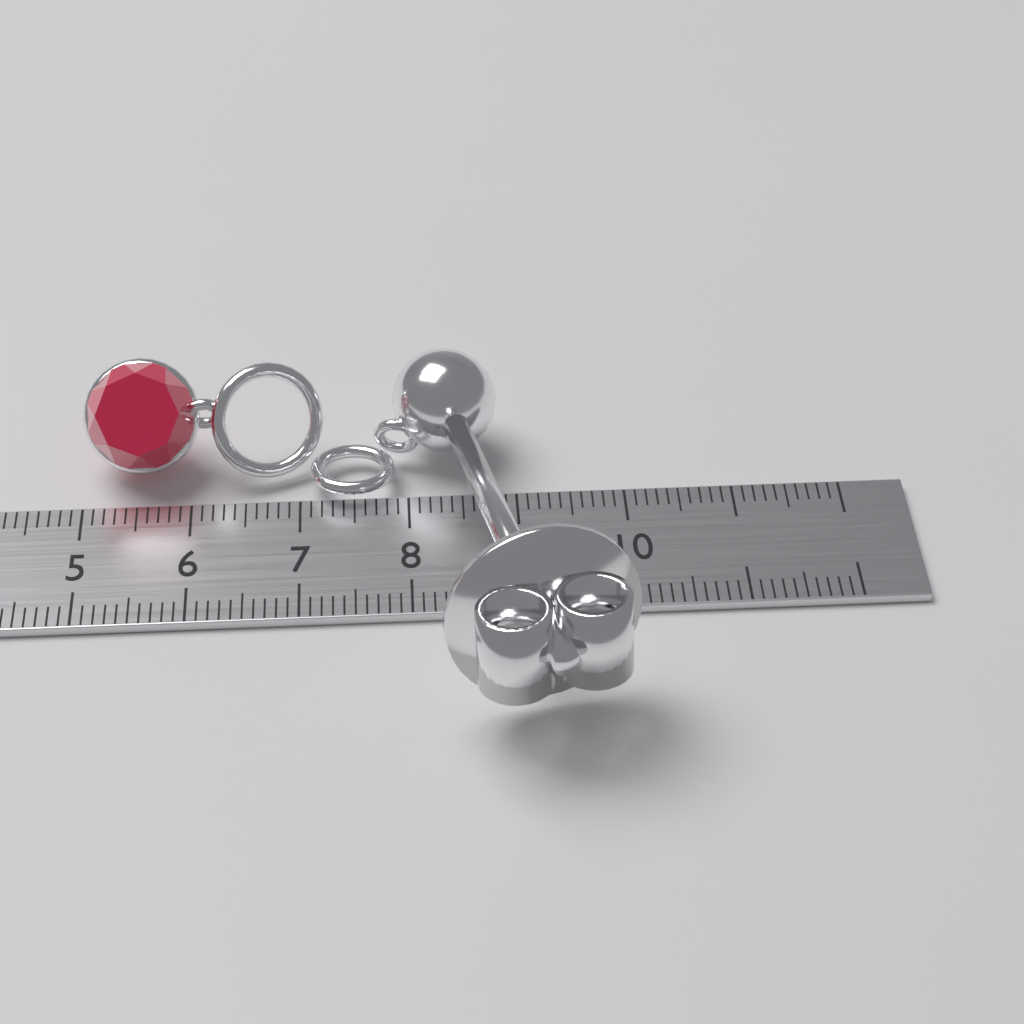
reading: 9.9 cm
